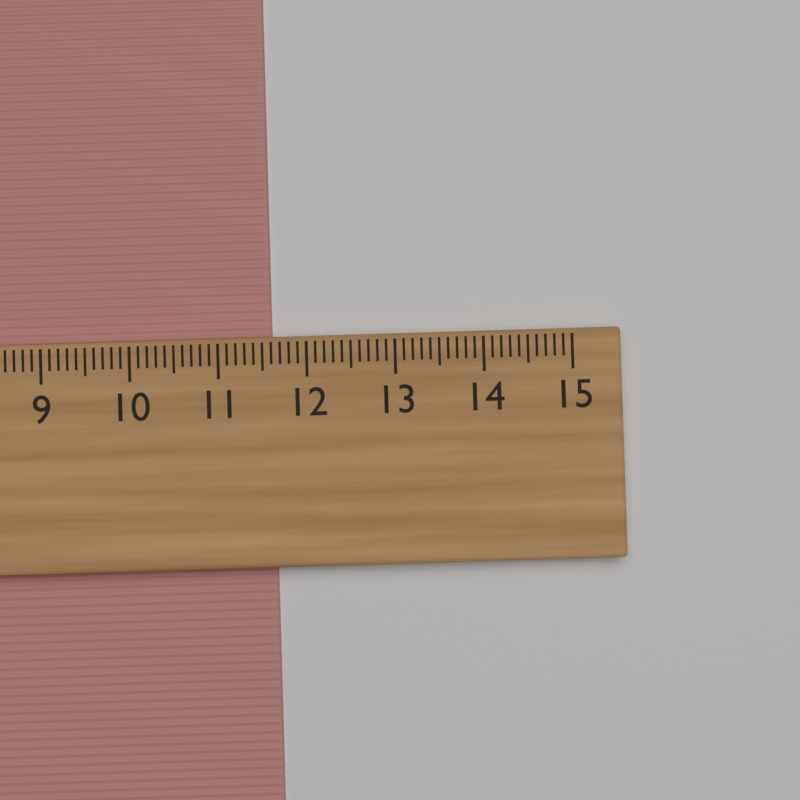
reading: 11.6 cm
